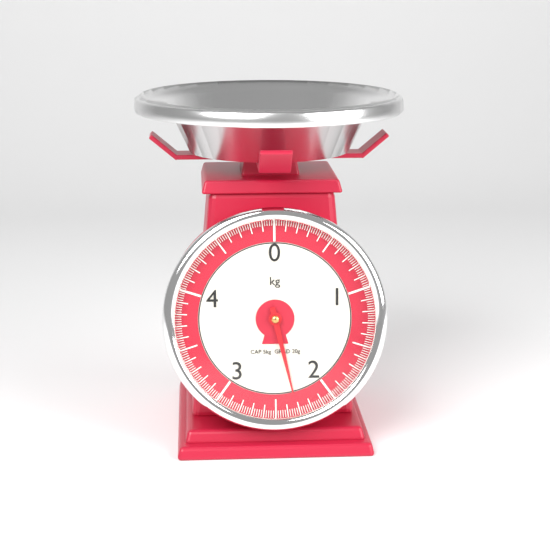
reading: 2.32 kg
